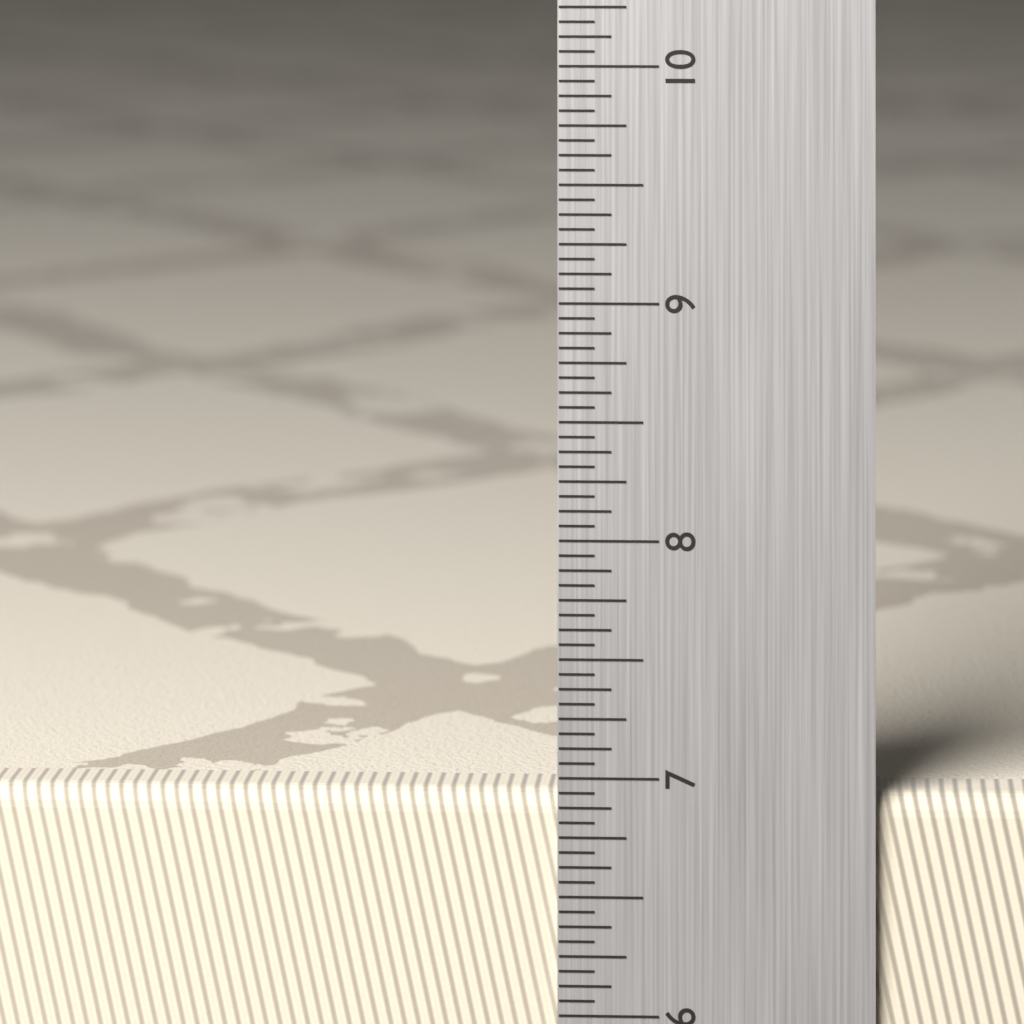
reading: 6.9375 in
